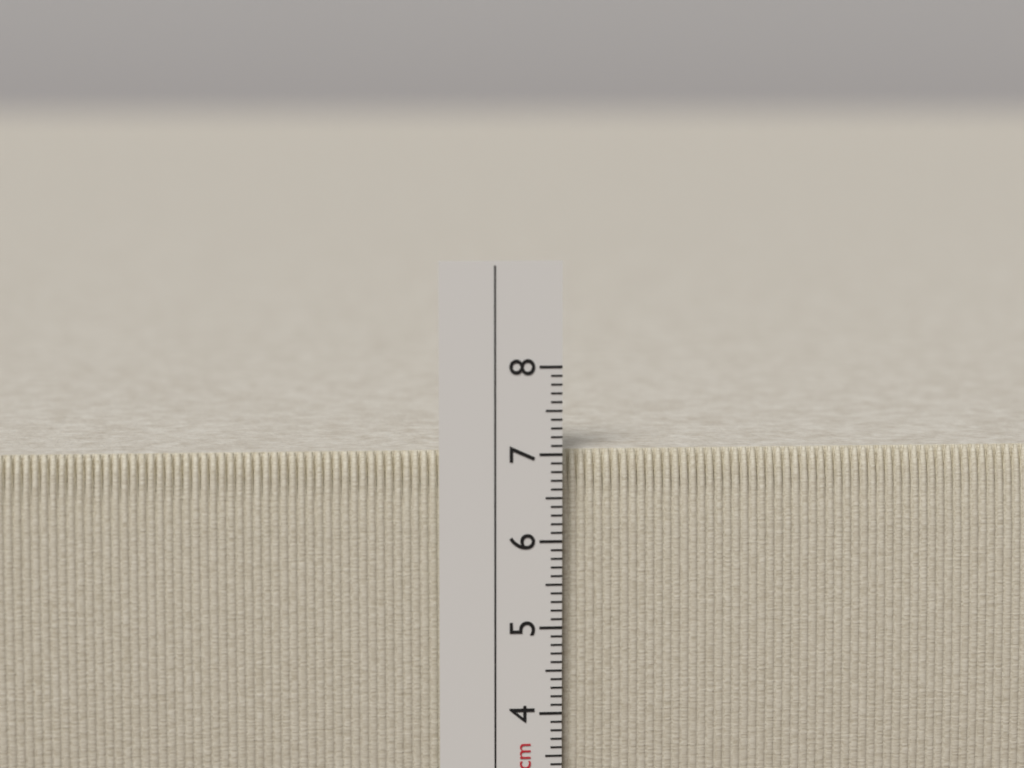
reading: 7.0 cm
